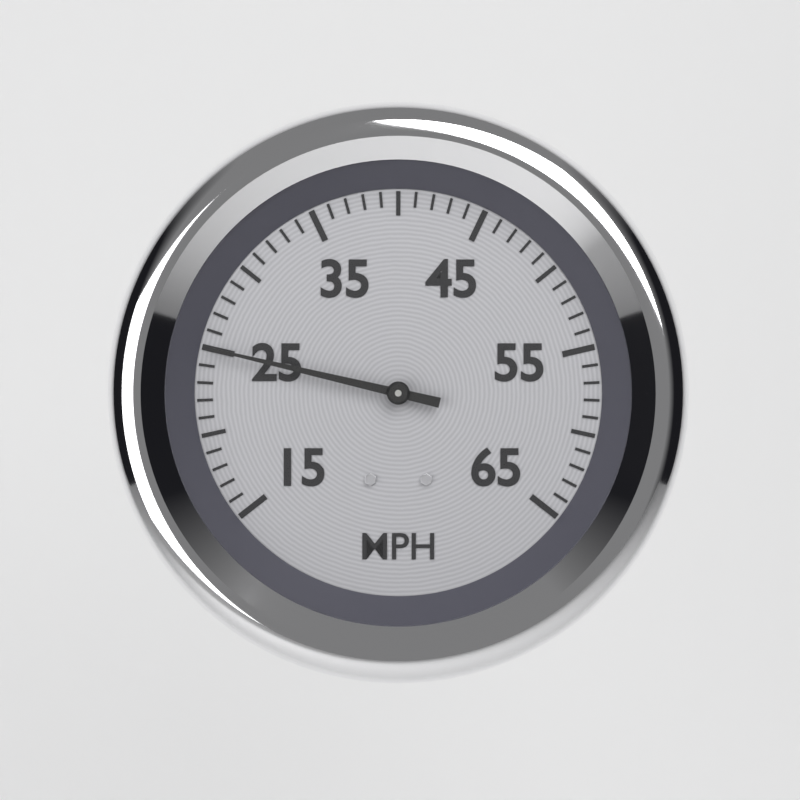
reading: 25 MPH
